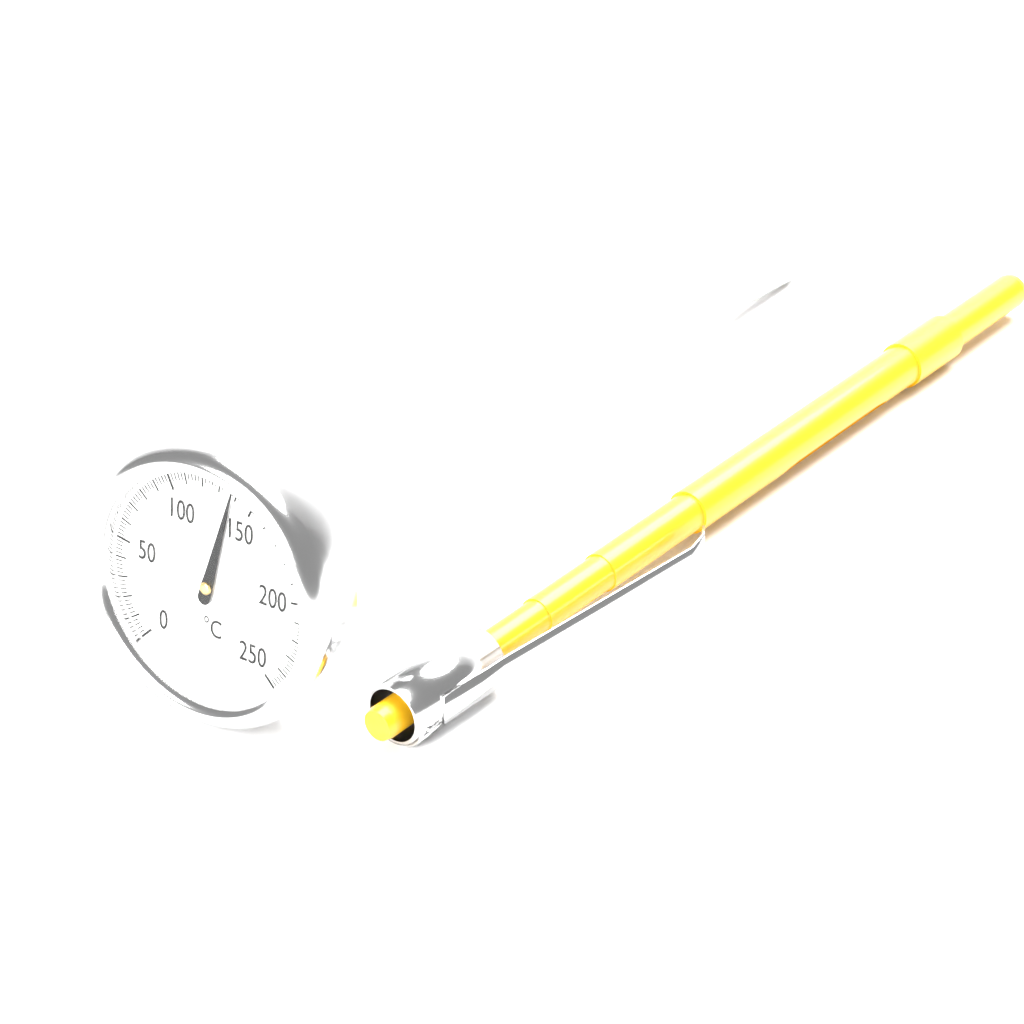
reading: 138 °C
